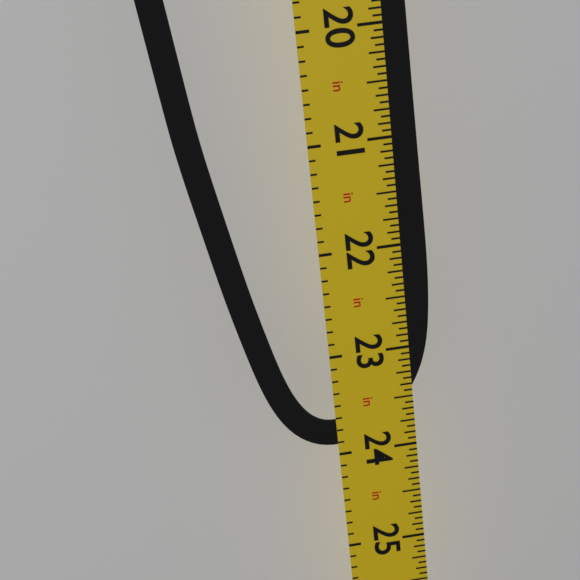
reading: 23.9375 in
